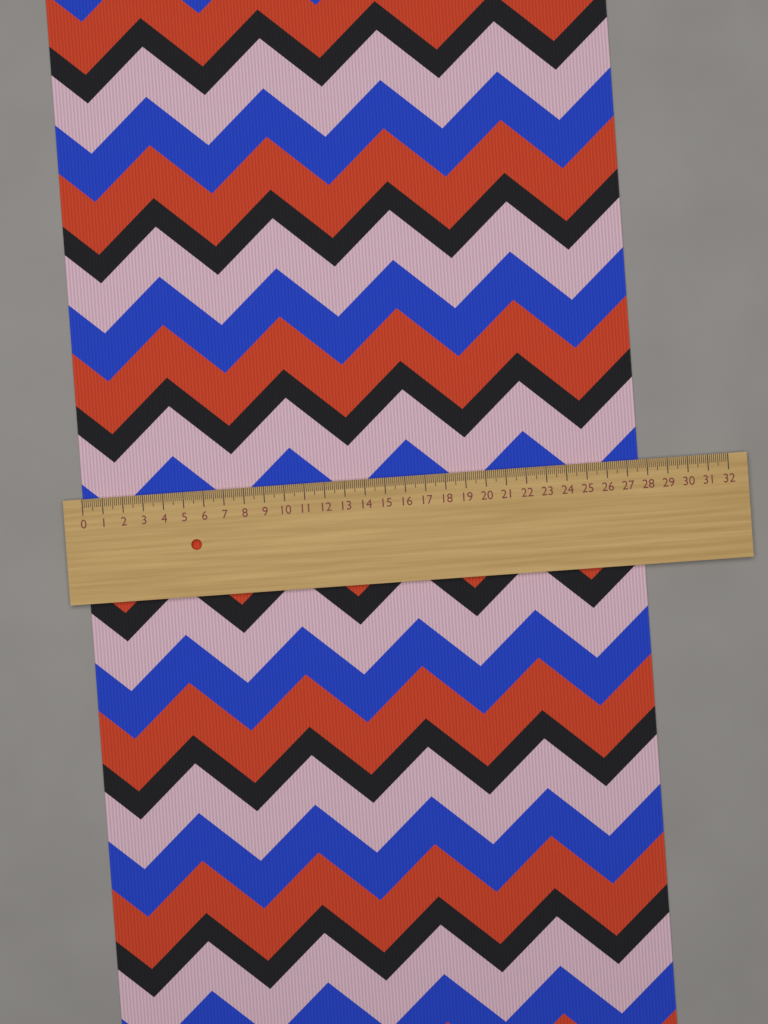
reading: 27.6 (no unit)
